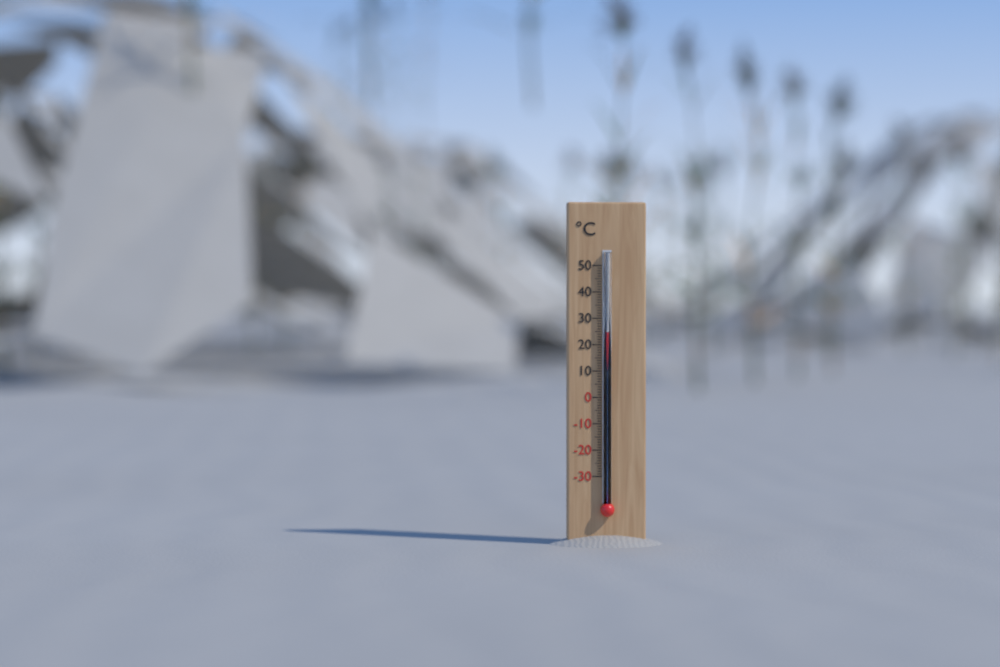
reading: 25 °C
